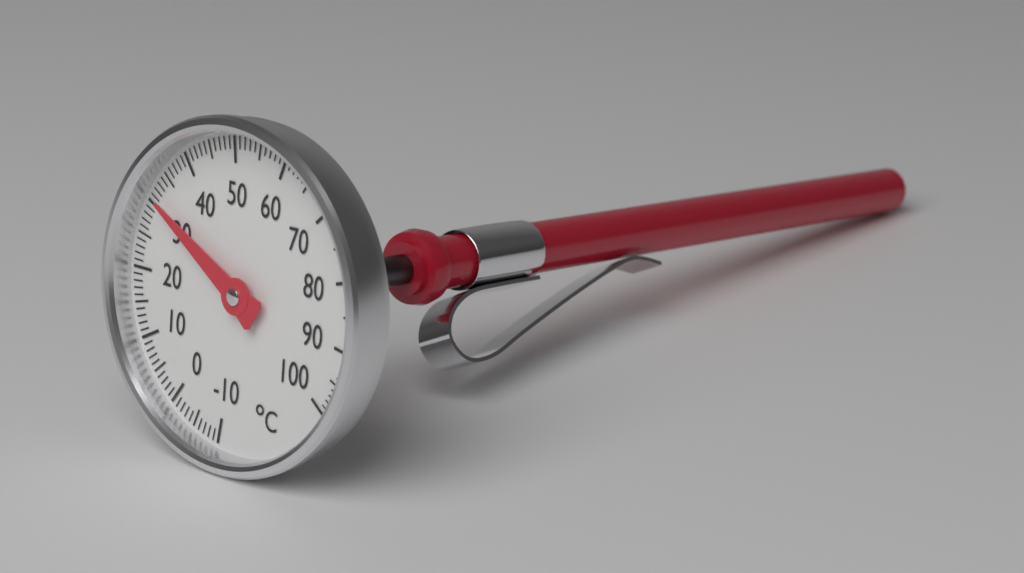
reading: 31 °C
